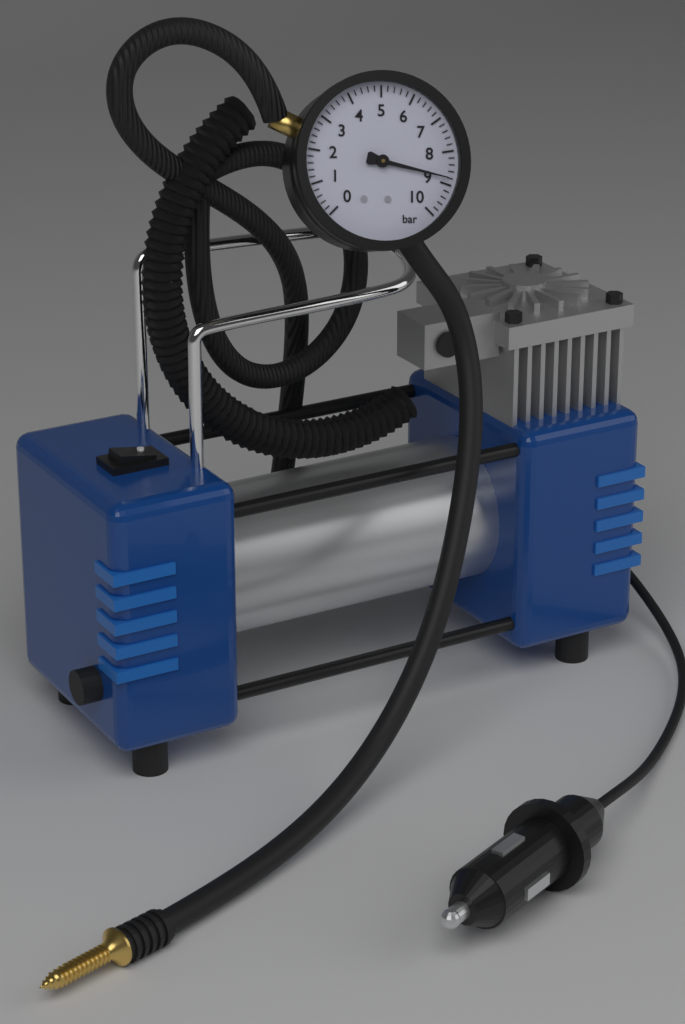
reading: 8.8 bar
